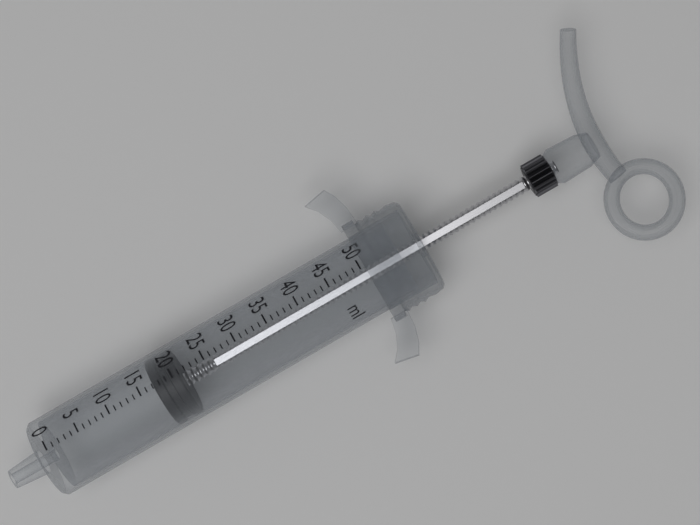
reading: 17 ml
